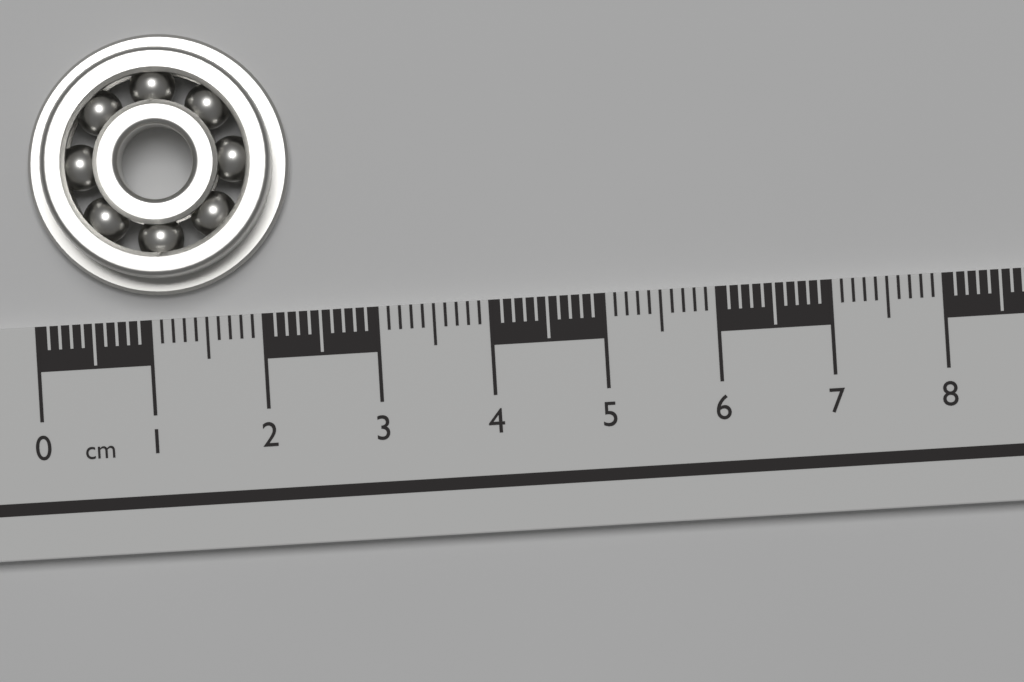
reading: 2.3 cm
